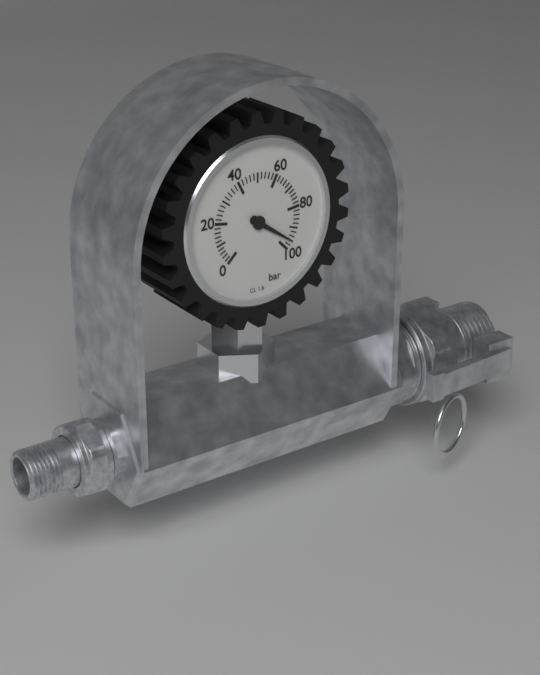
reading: 96 bar
